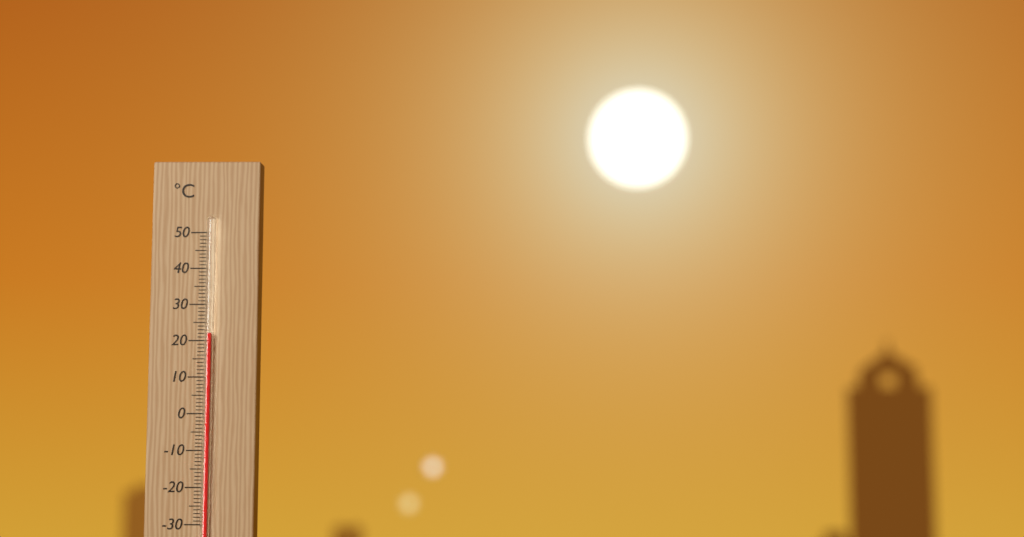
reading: 22 °C
